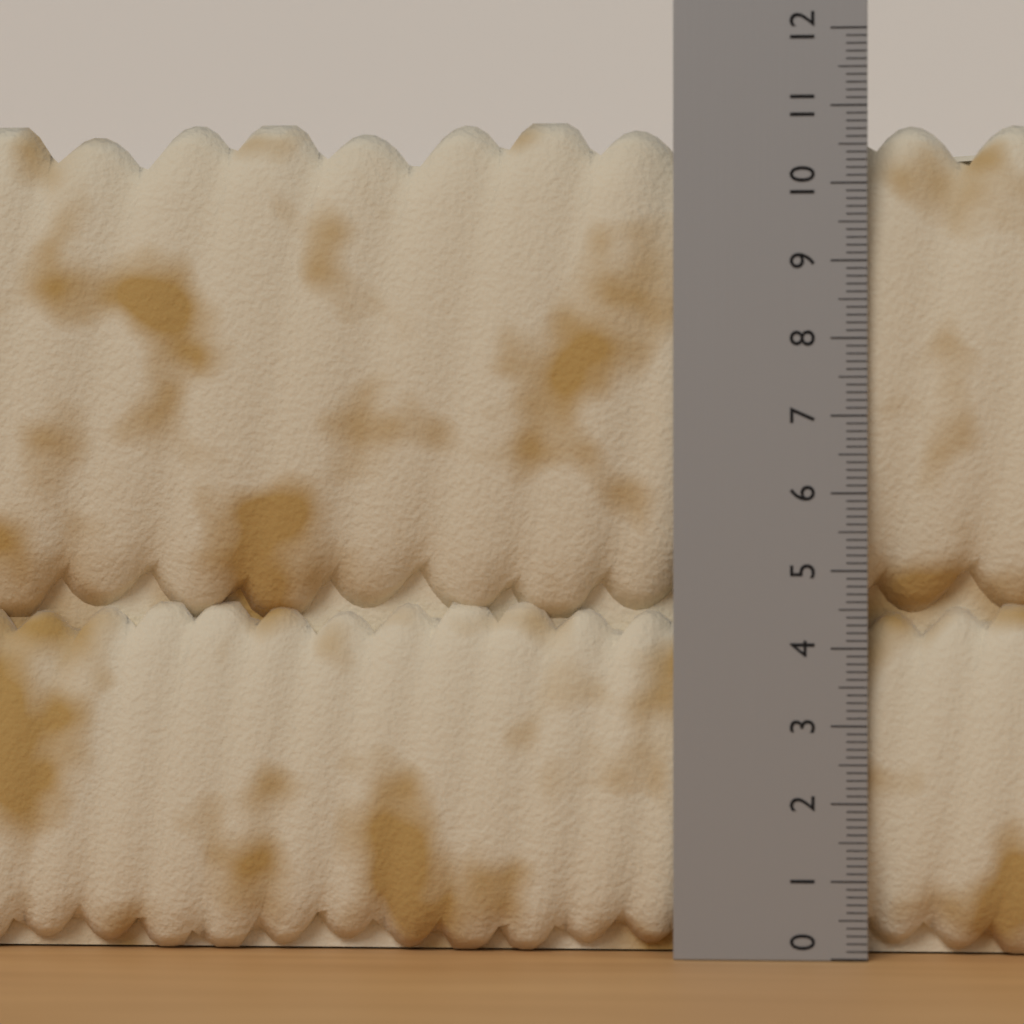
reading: 10.9 (no unit)
